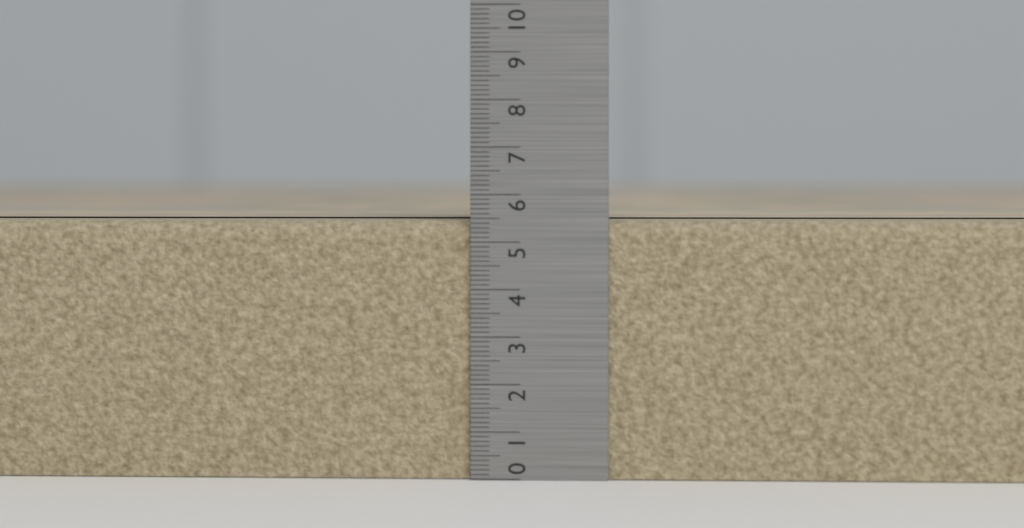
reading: 5.5 (no unit)
